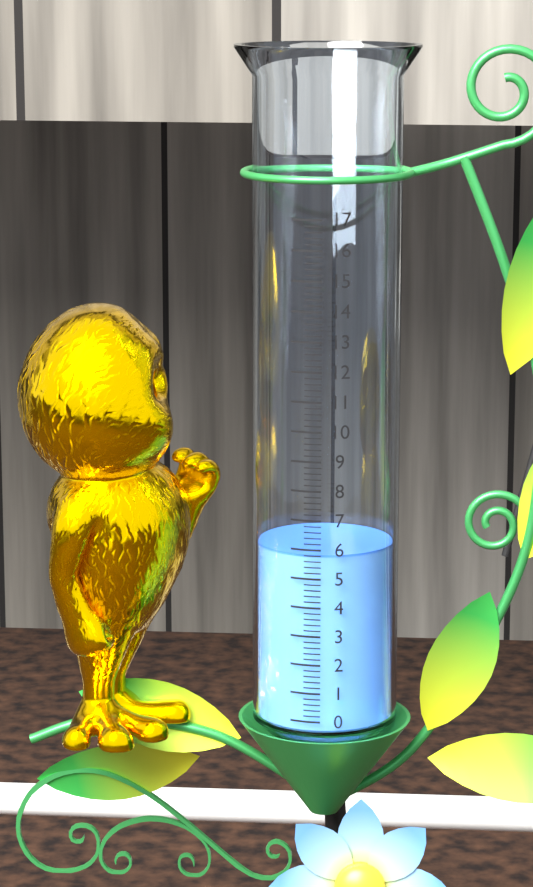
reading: 5.8 (no unit)
